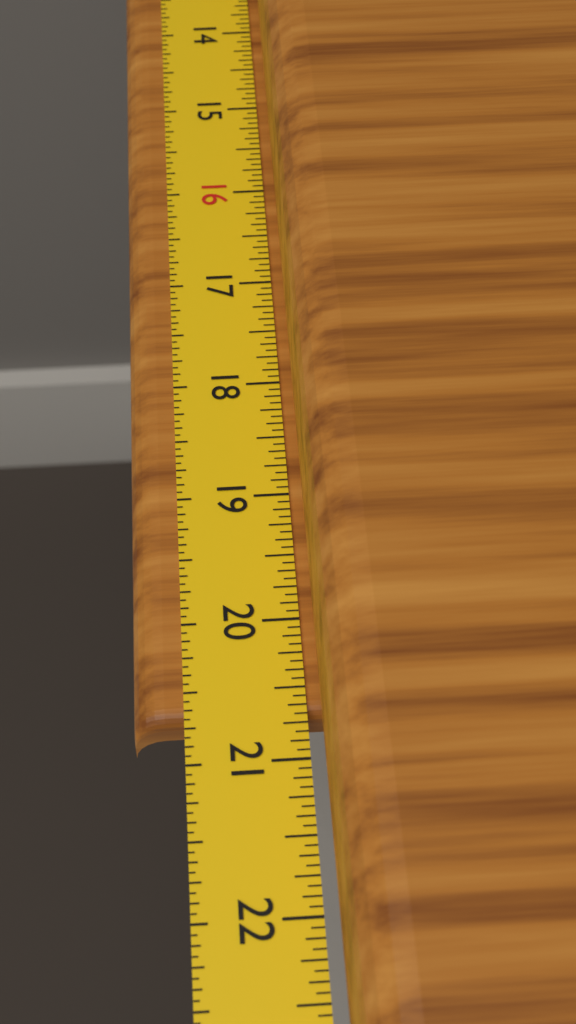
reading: 20.6875 in
